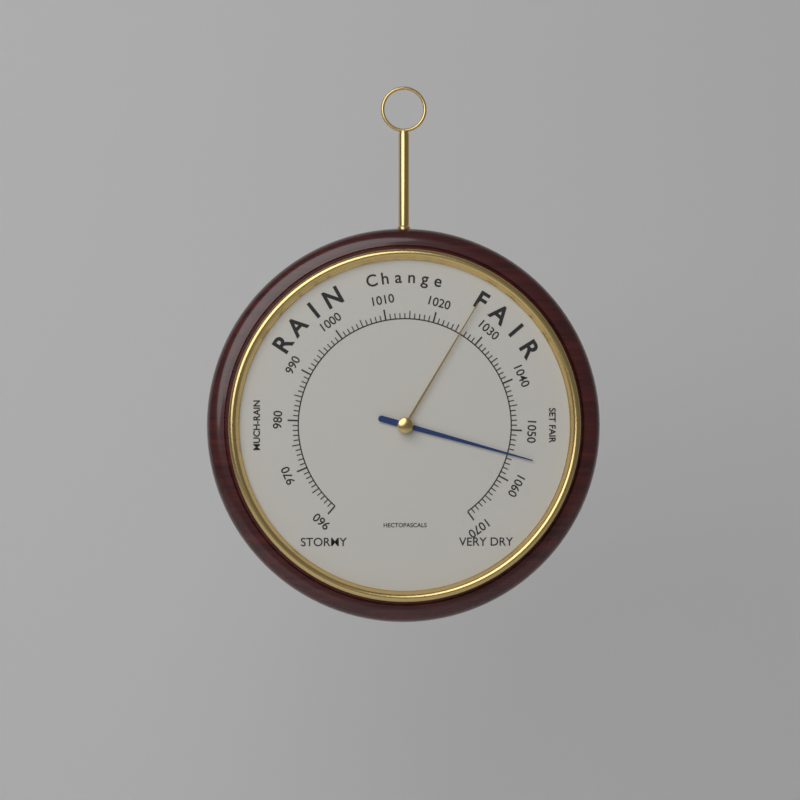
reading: 1055 hPa
